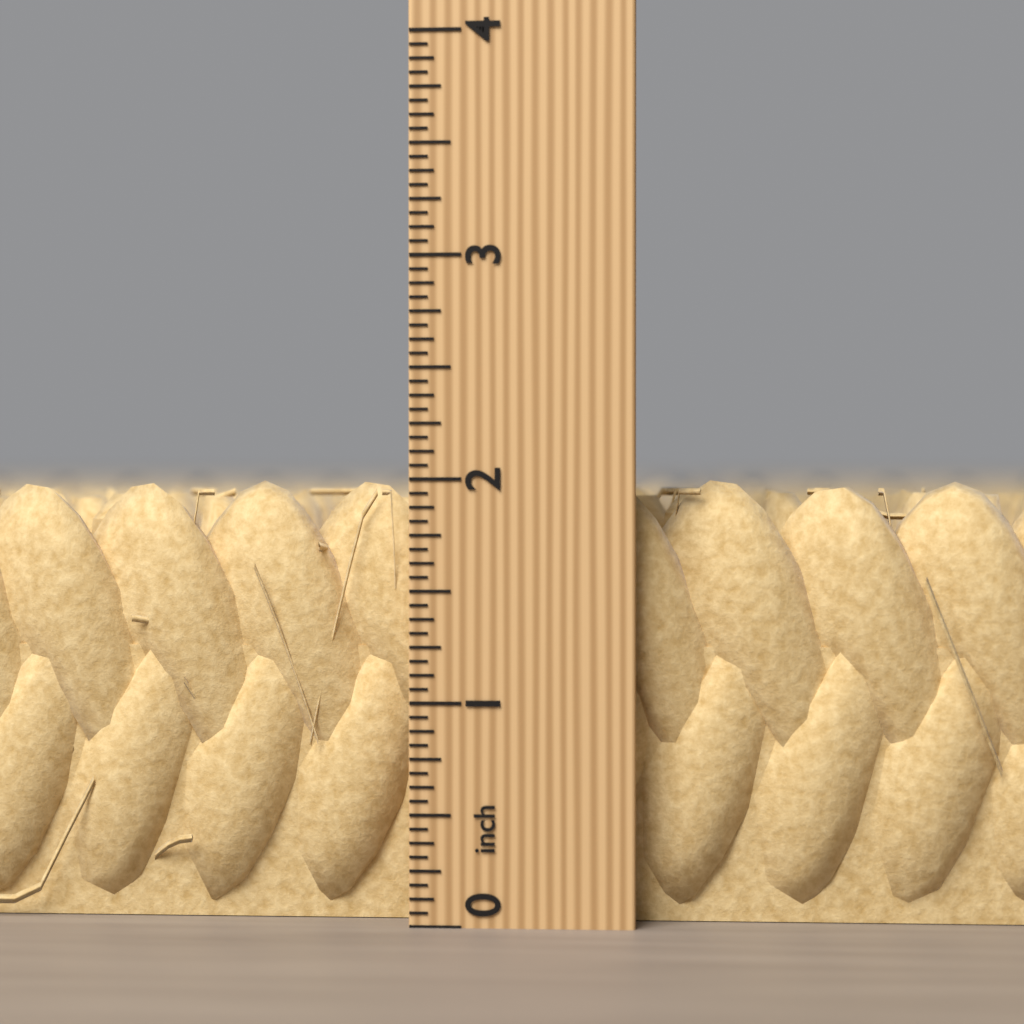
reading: 2.0000 inch
